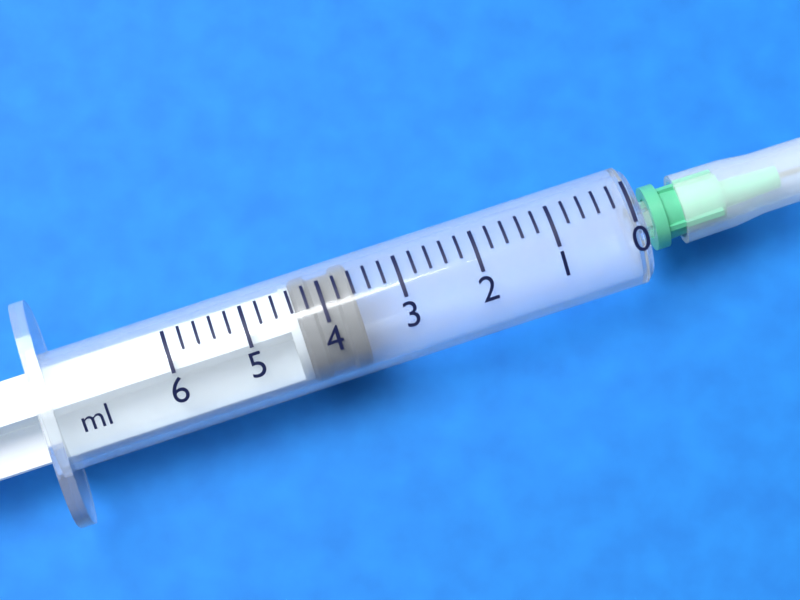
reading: 3.6 ml
